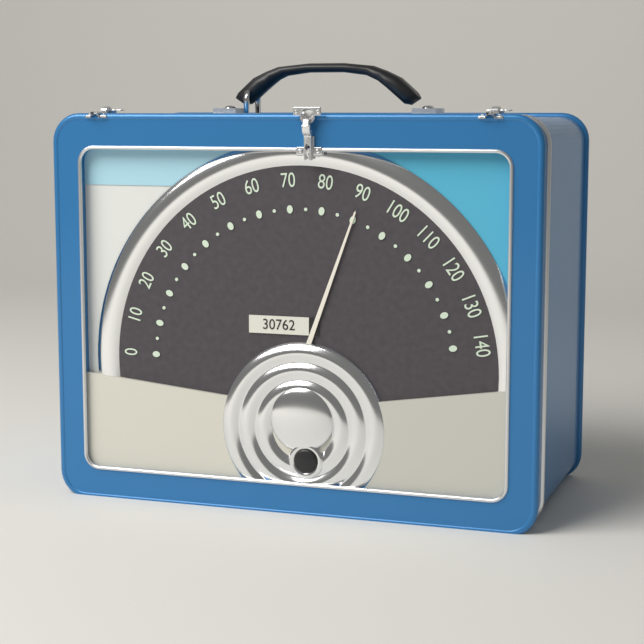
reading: 90 (no unit)
